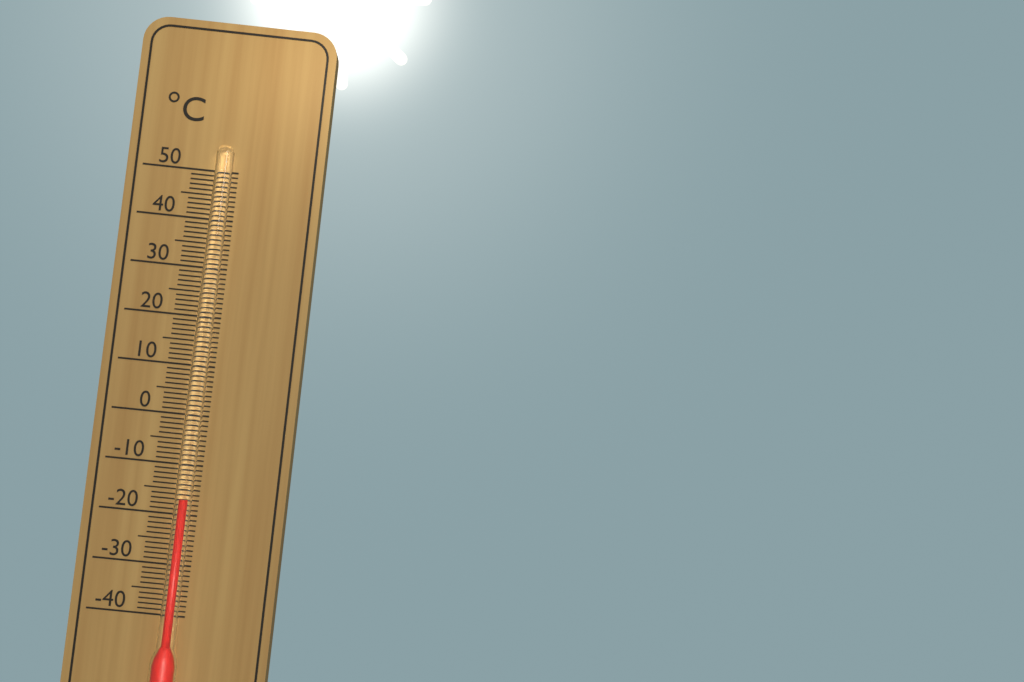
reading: -17 °C
